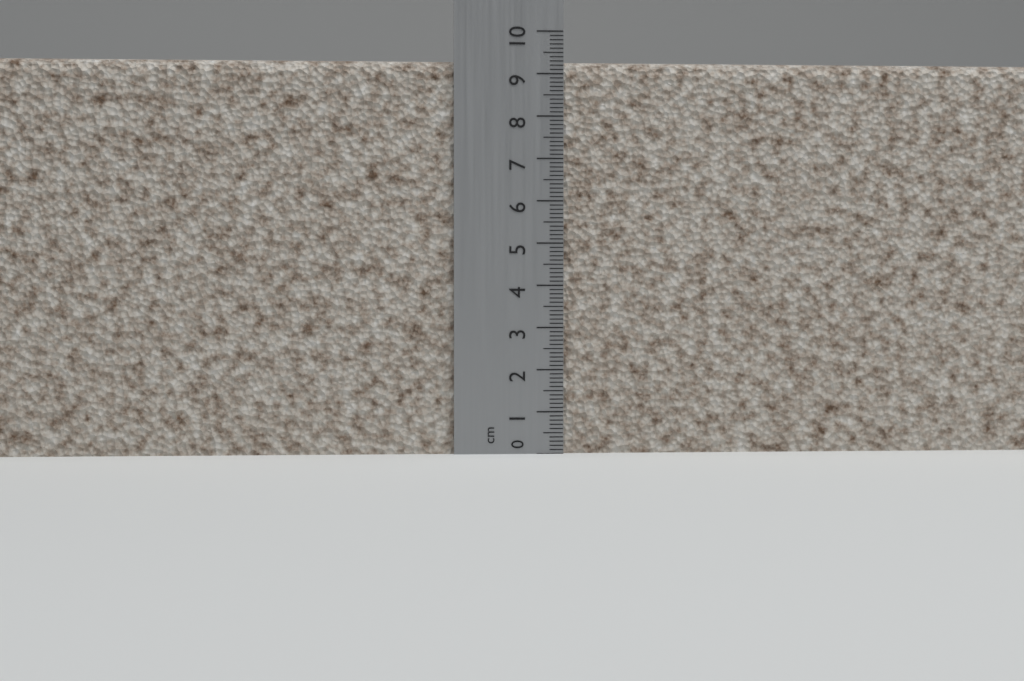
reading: 9.3 cm
